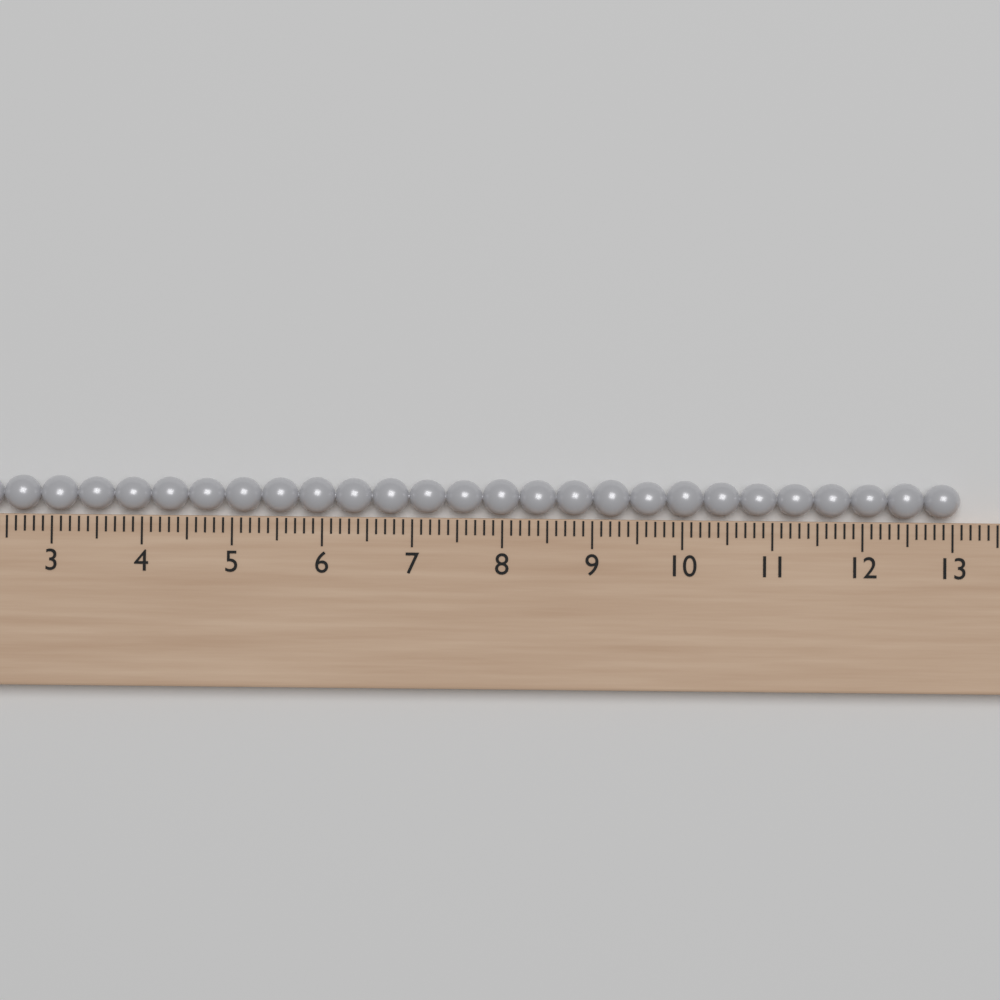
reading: 13.1 (no unit)
